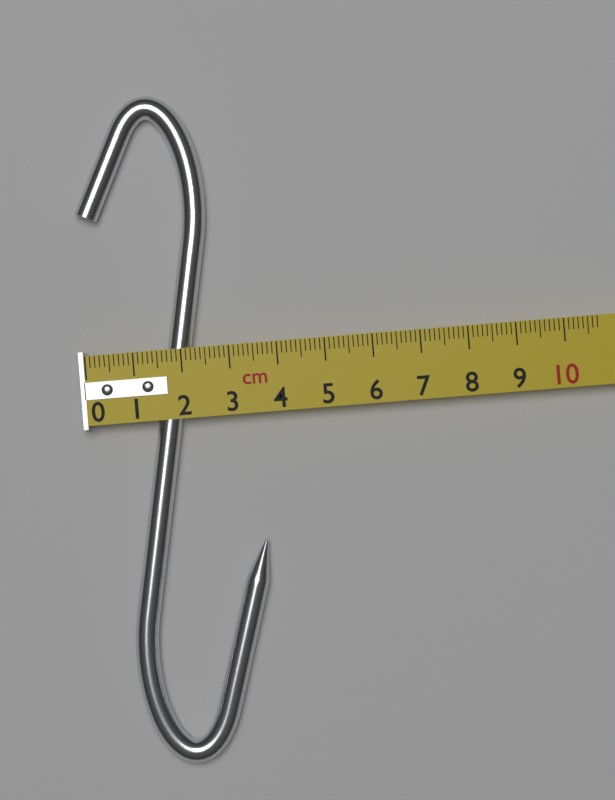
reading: 3.5 cm
